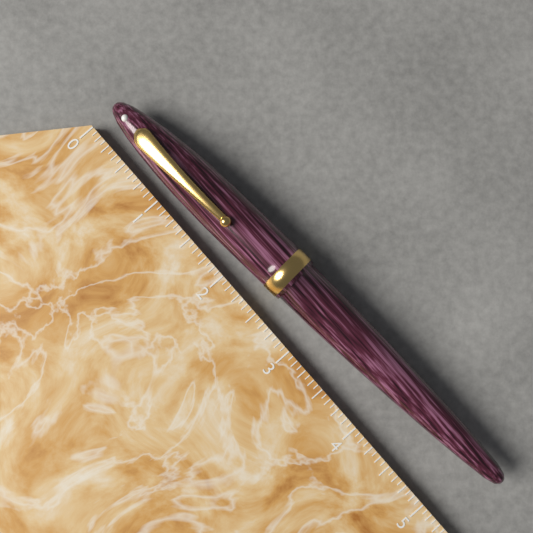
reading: 5.3125 (no unit)
